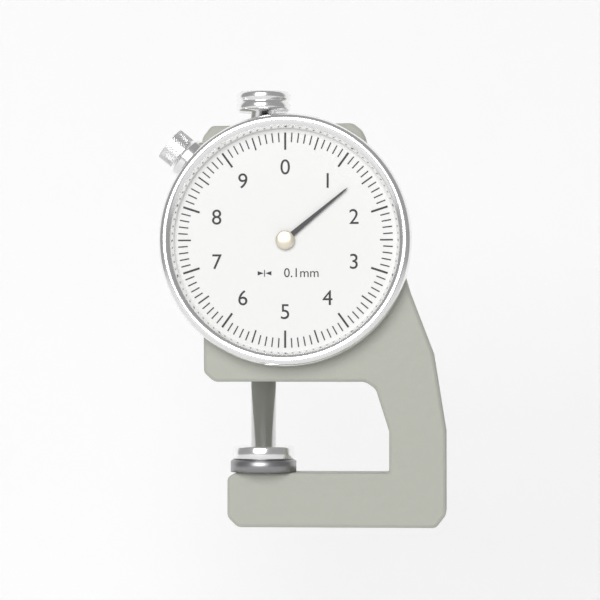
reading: 1.4 mm
